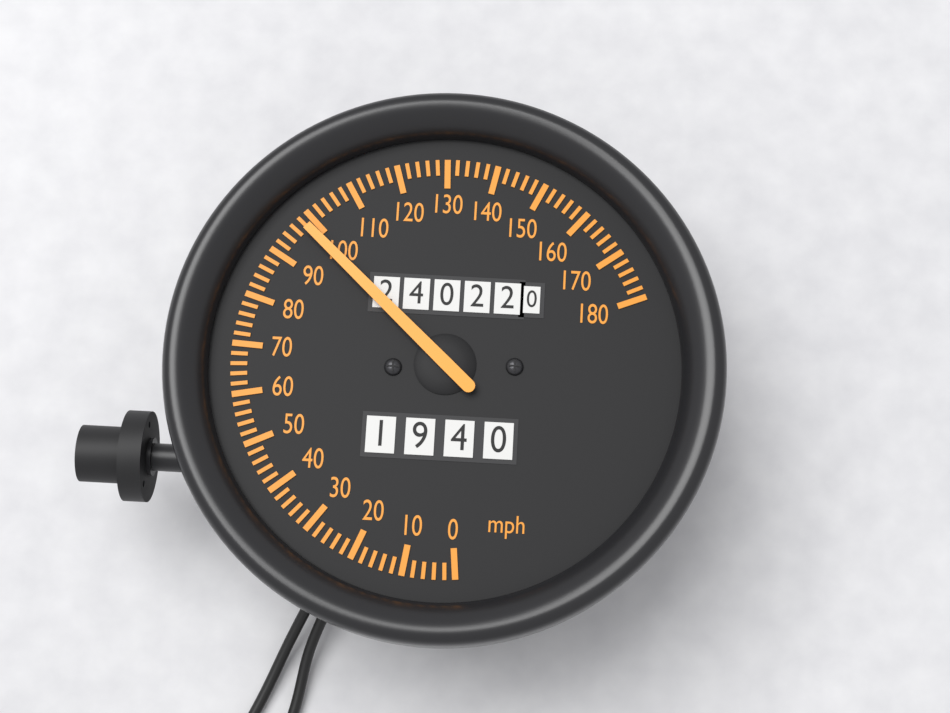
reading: 98 mph
